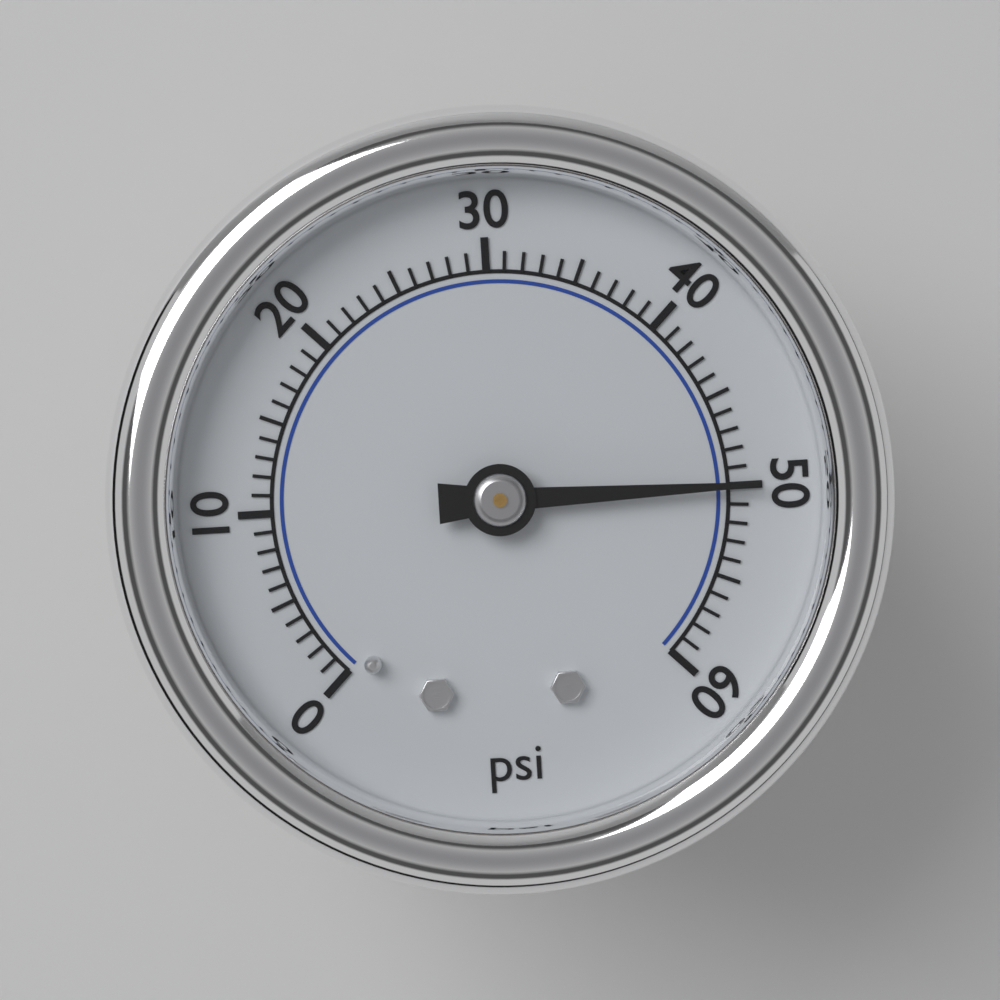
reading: 50 psi
